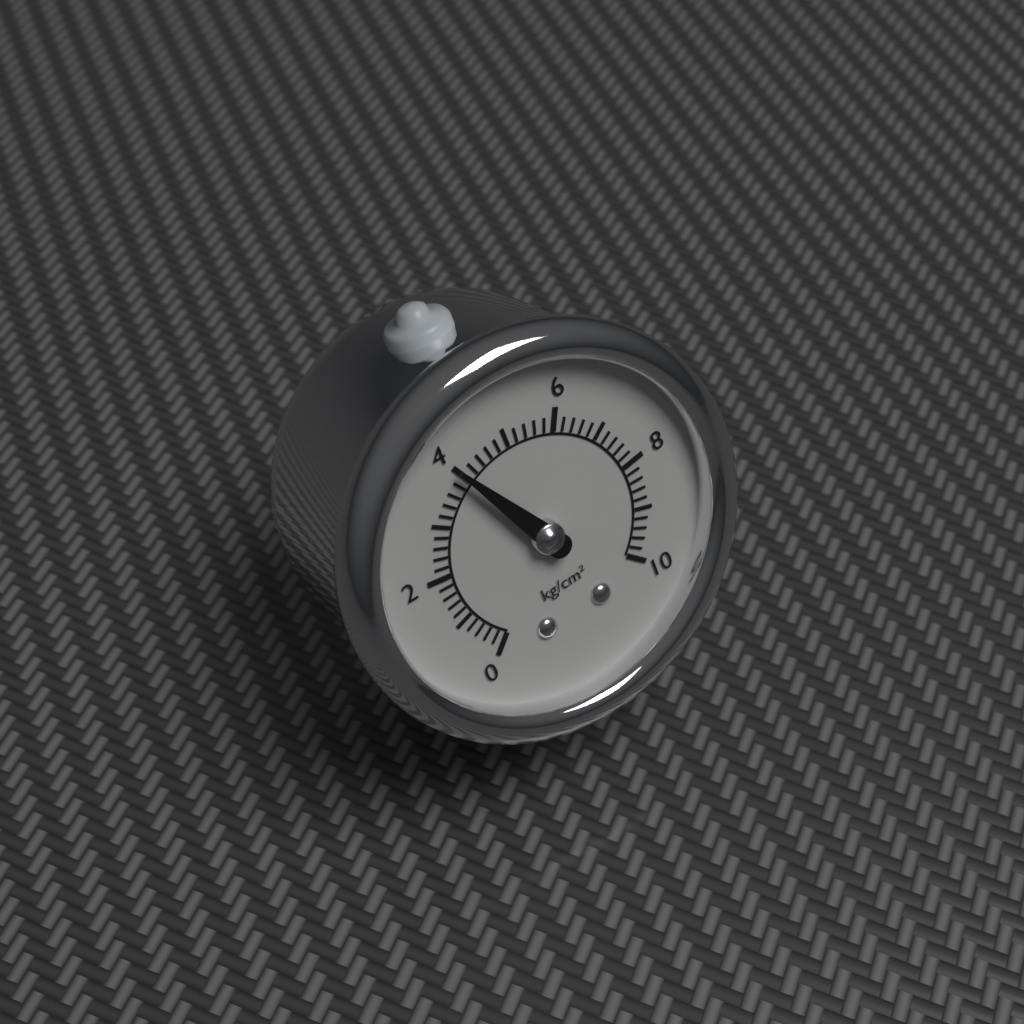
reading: 4.0 kg/cm²
